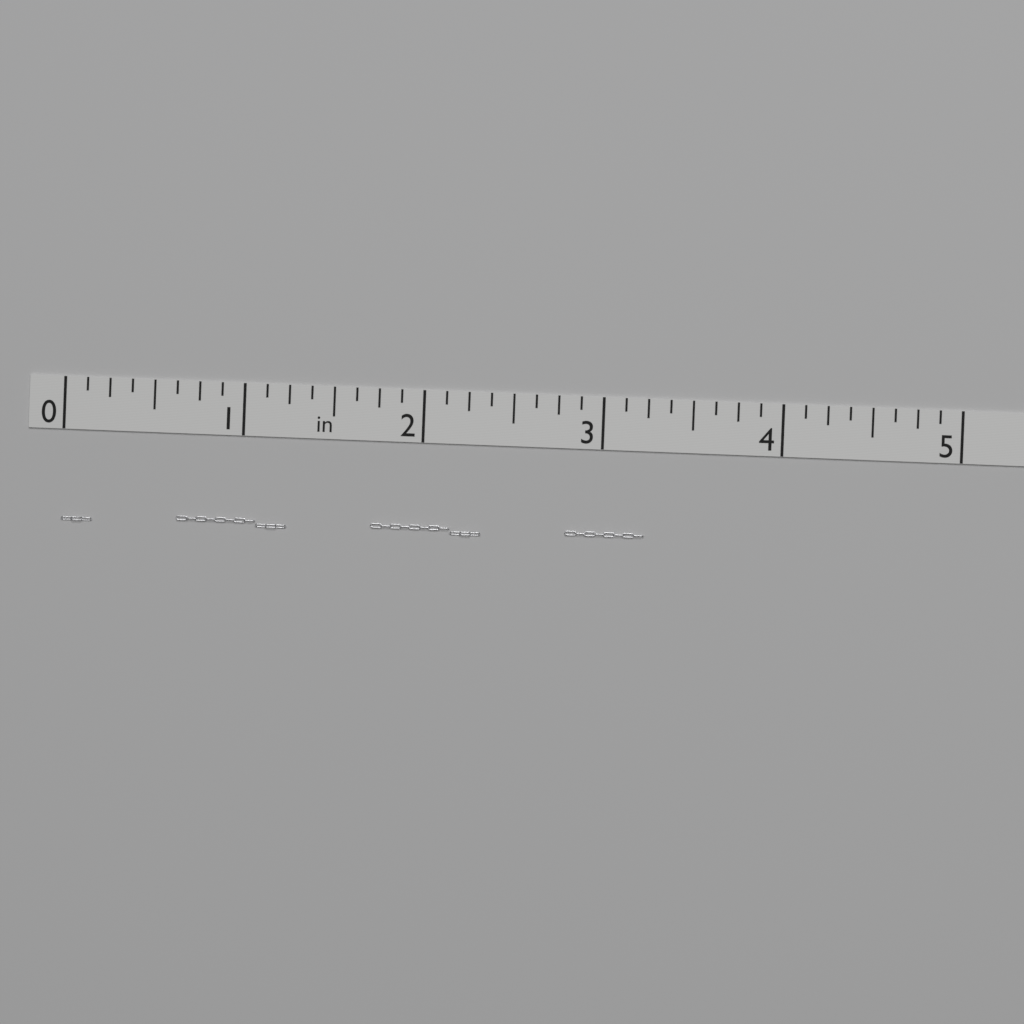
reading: 3.250 in
